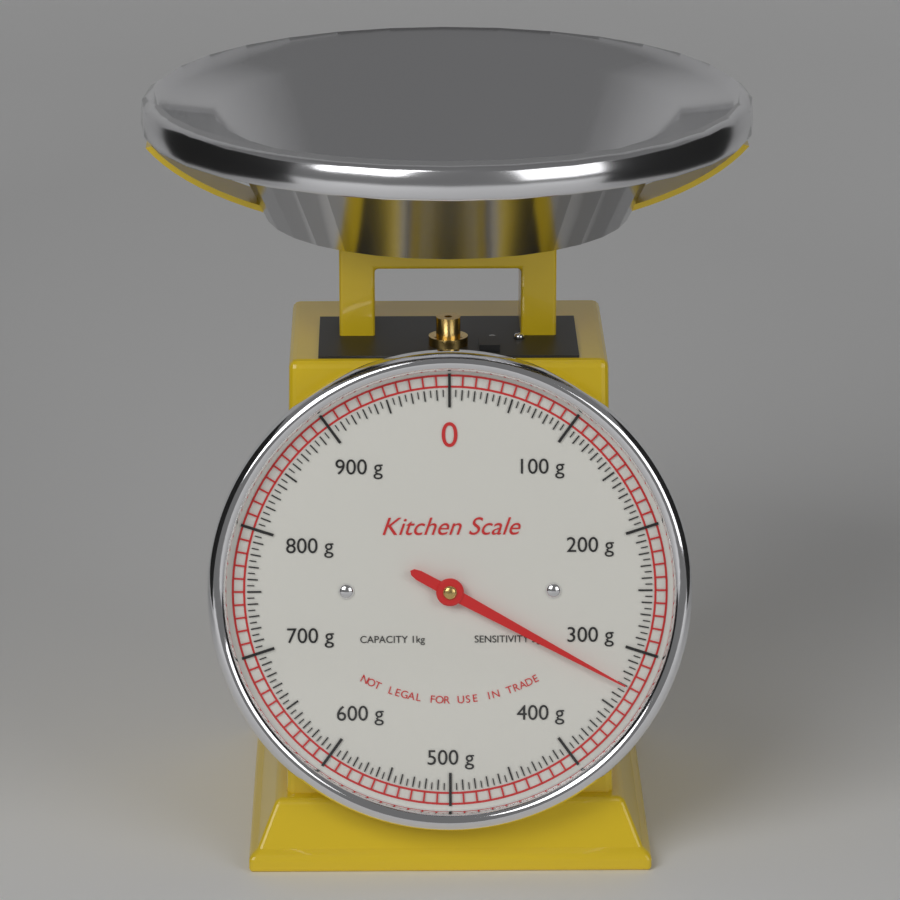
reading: 330 g
